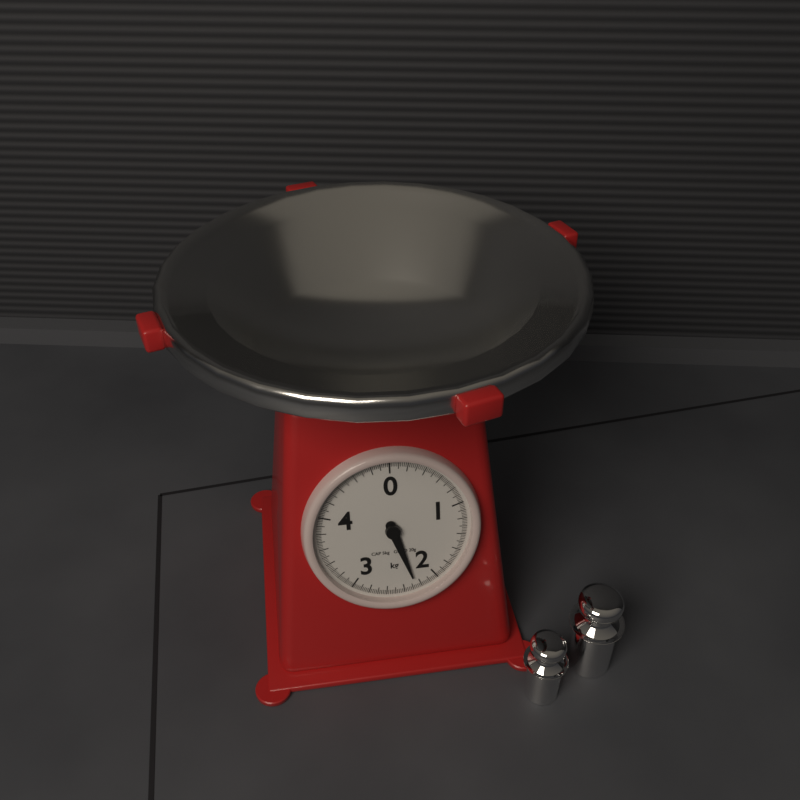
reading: 2.26 kg
